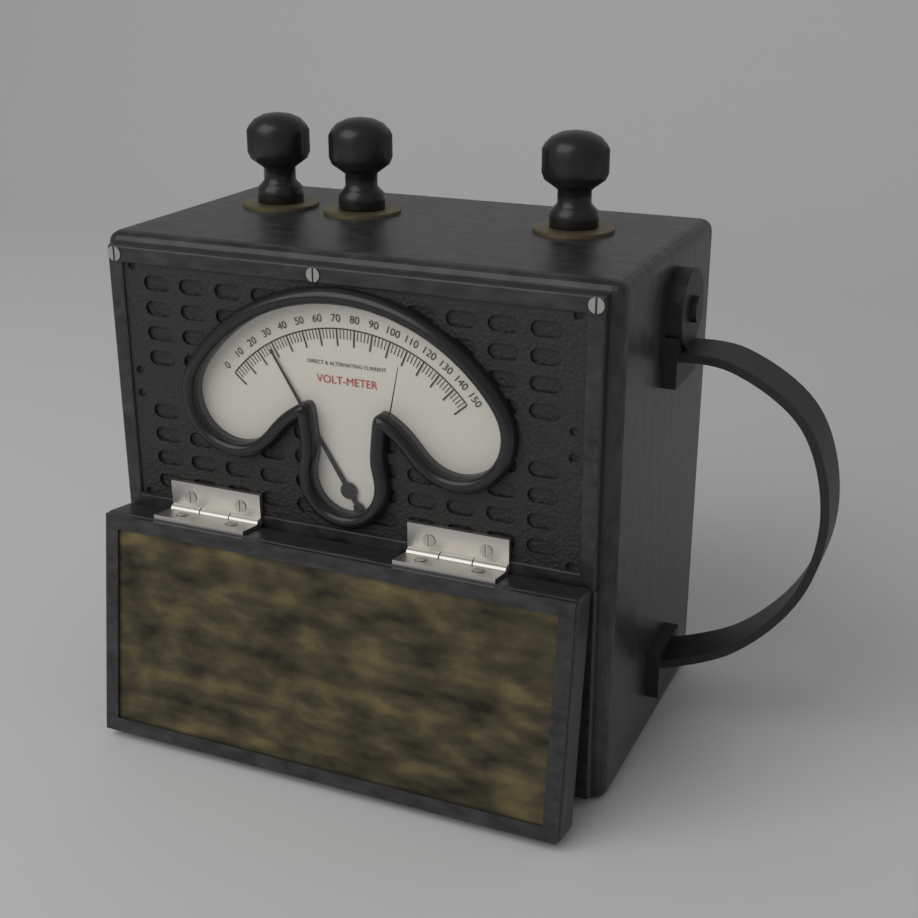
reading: 28 V
